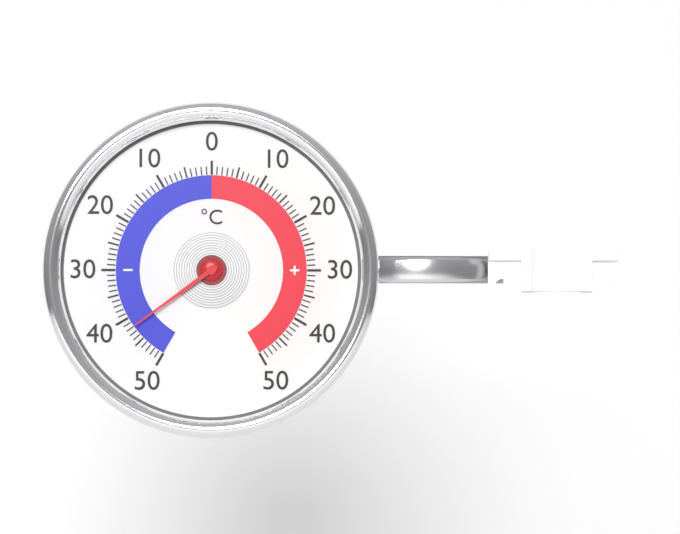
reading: -42 °C
